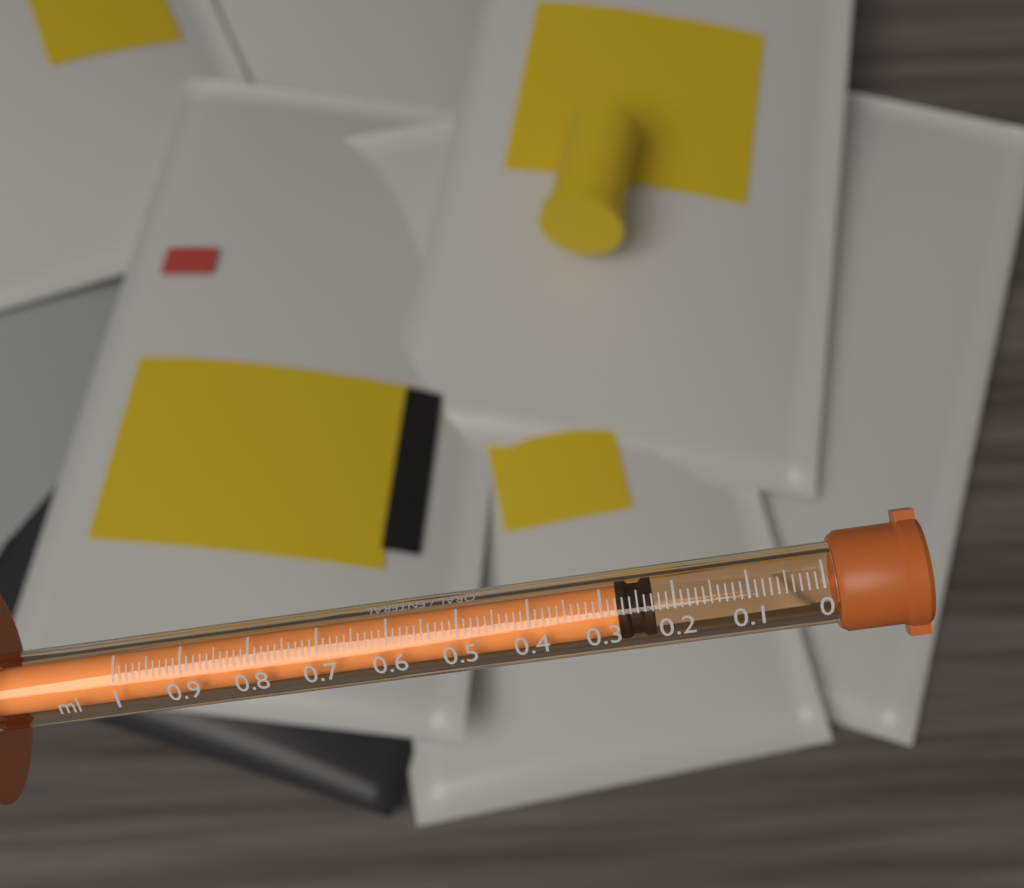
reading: 0.23 ml
